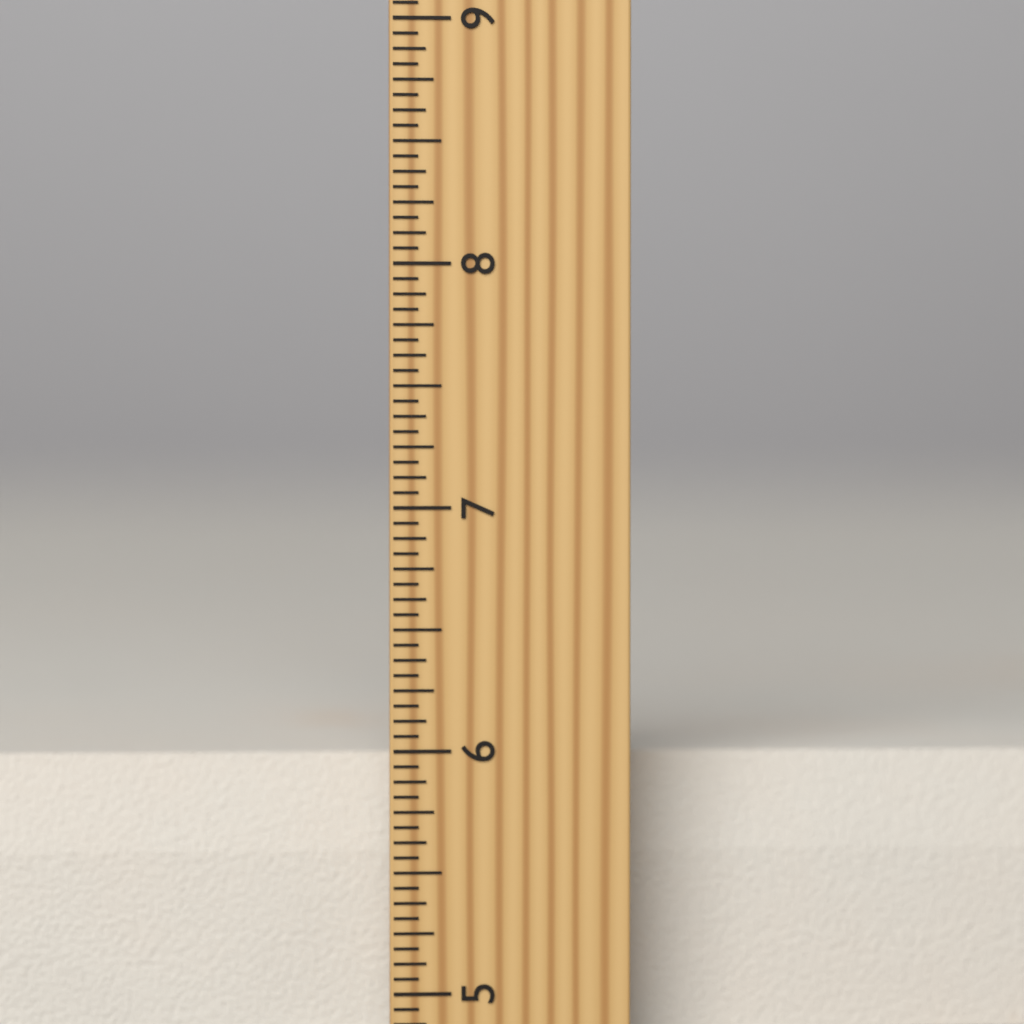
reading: 5.9375 inch
